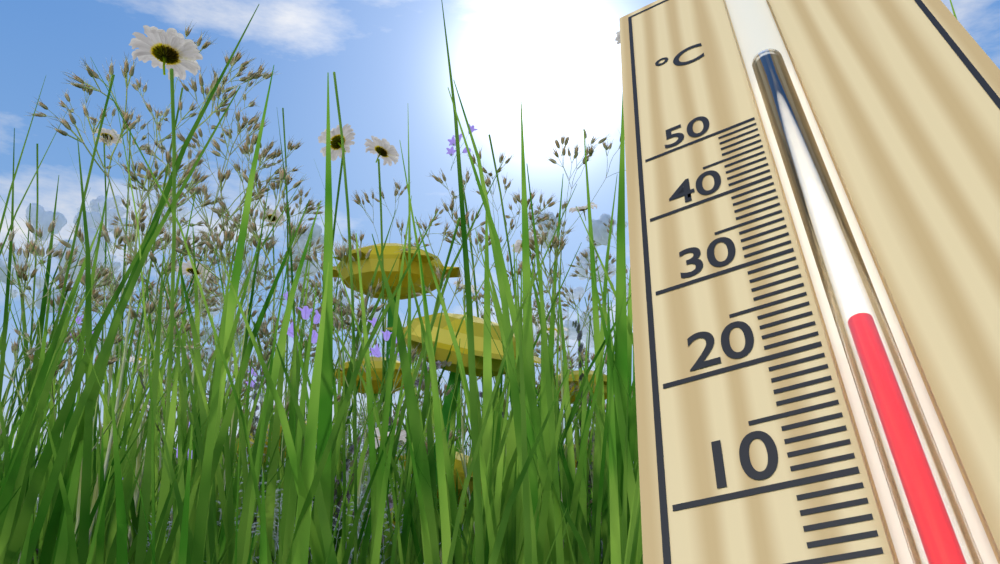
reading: 21 °C
